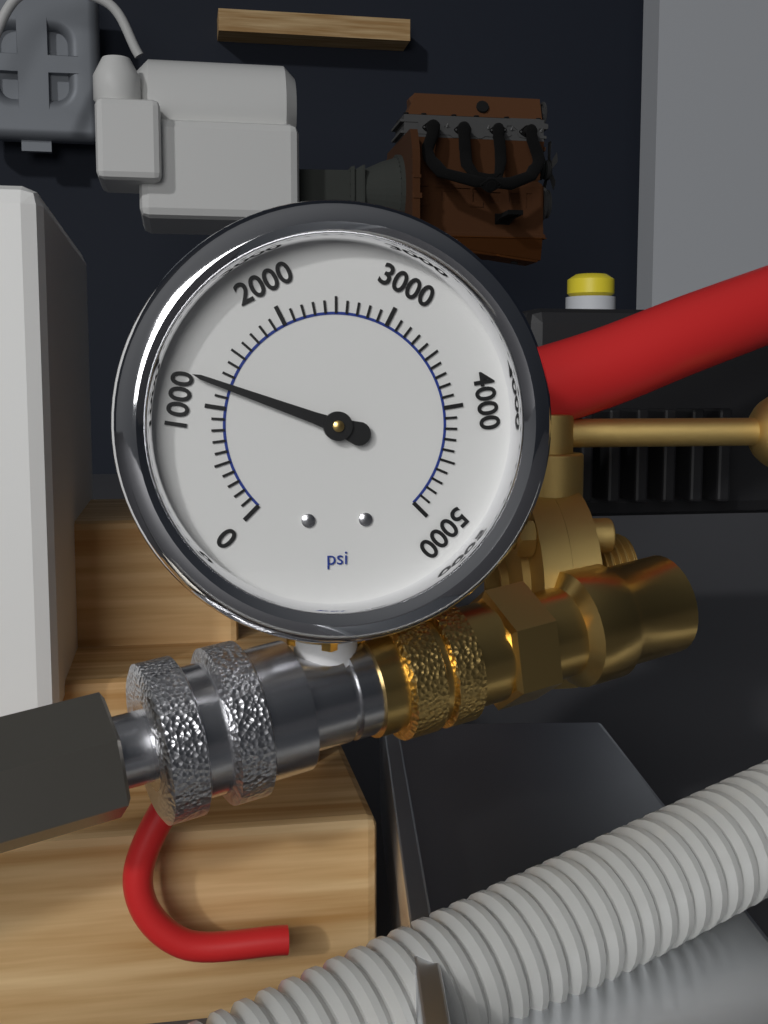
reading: 1200 psi
